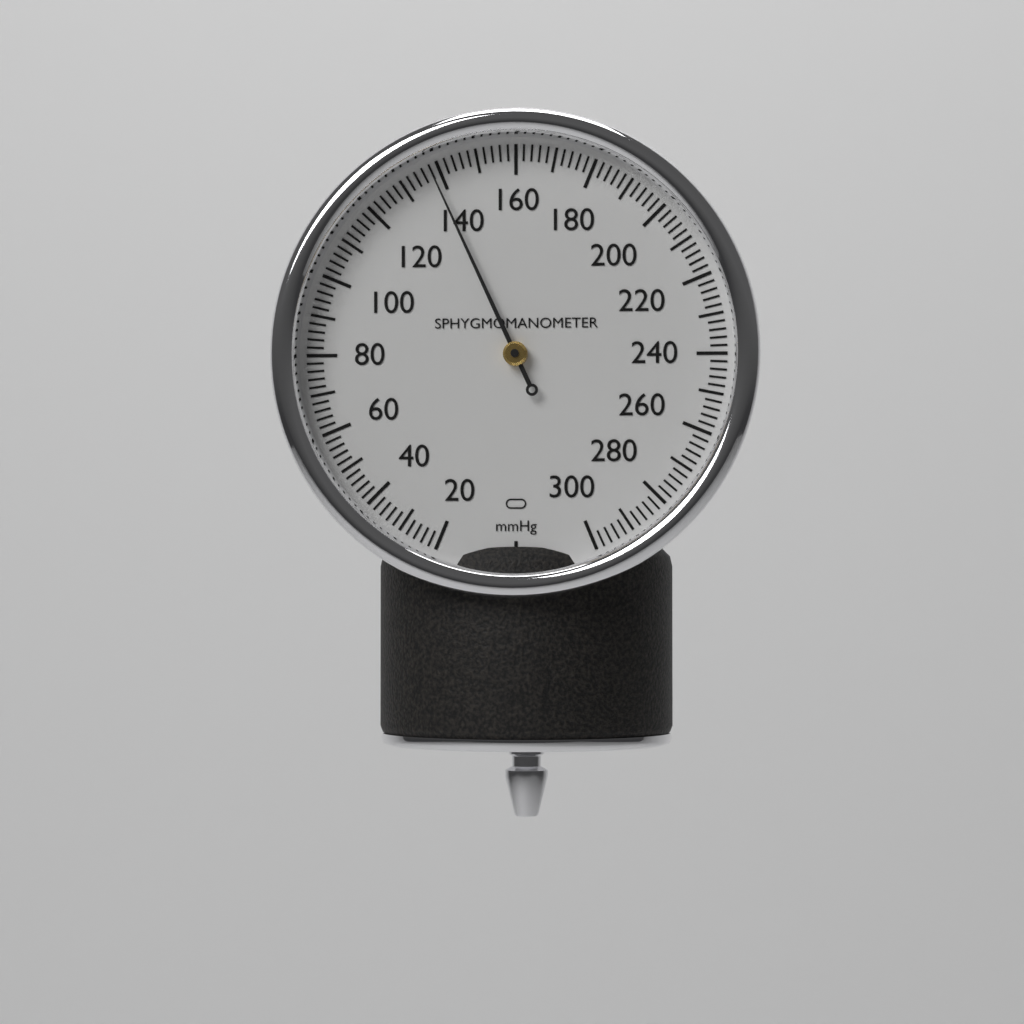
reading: 138 mmHg
